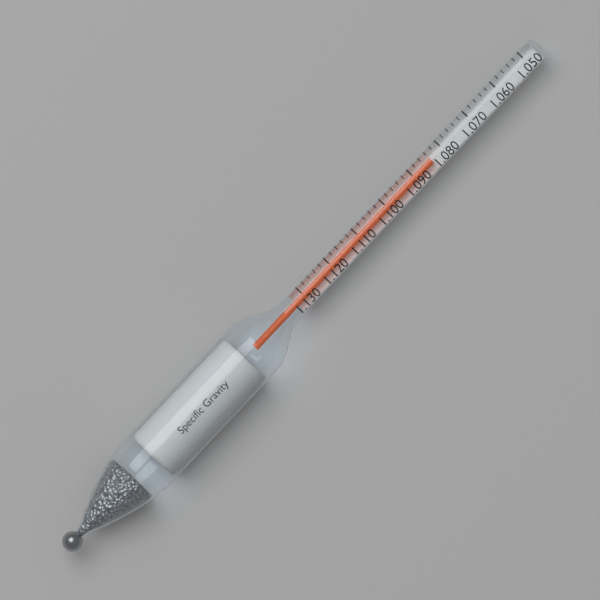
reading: 1.084 (no unit)
